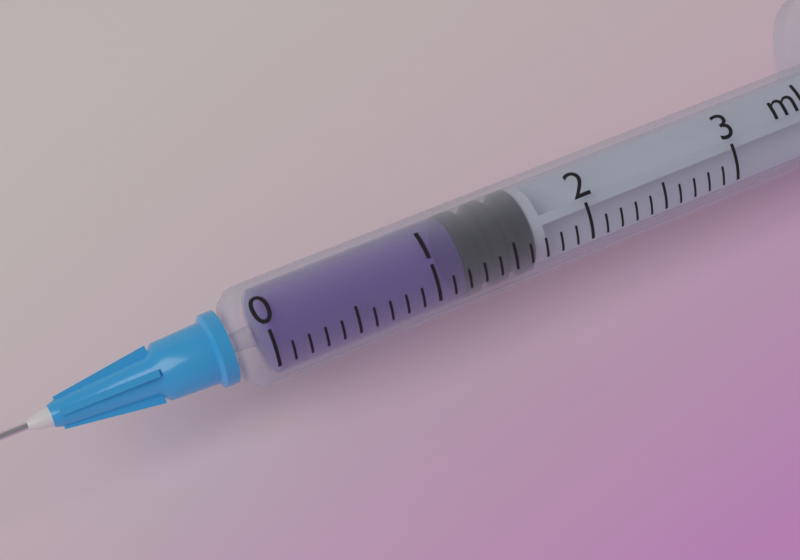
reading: 1.2 ml
